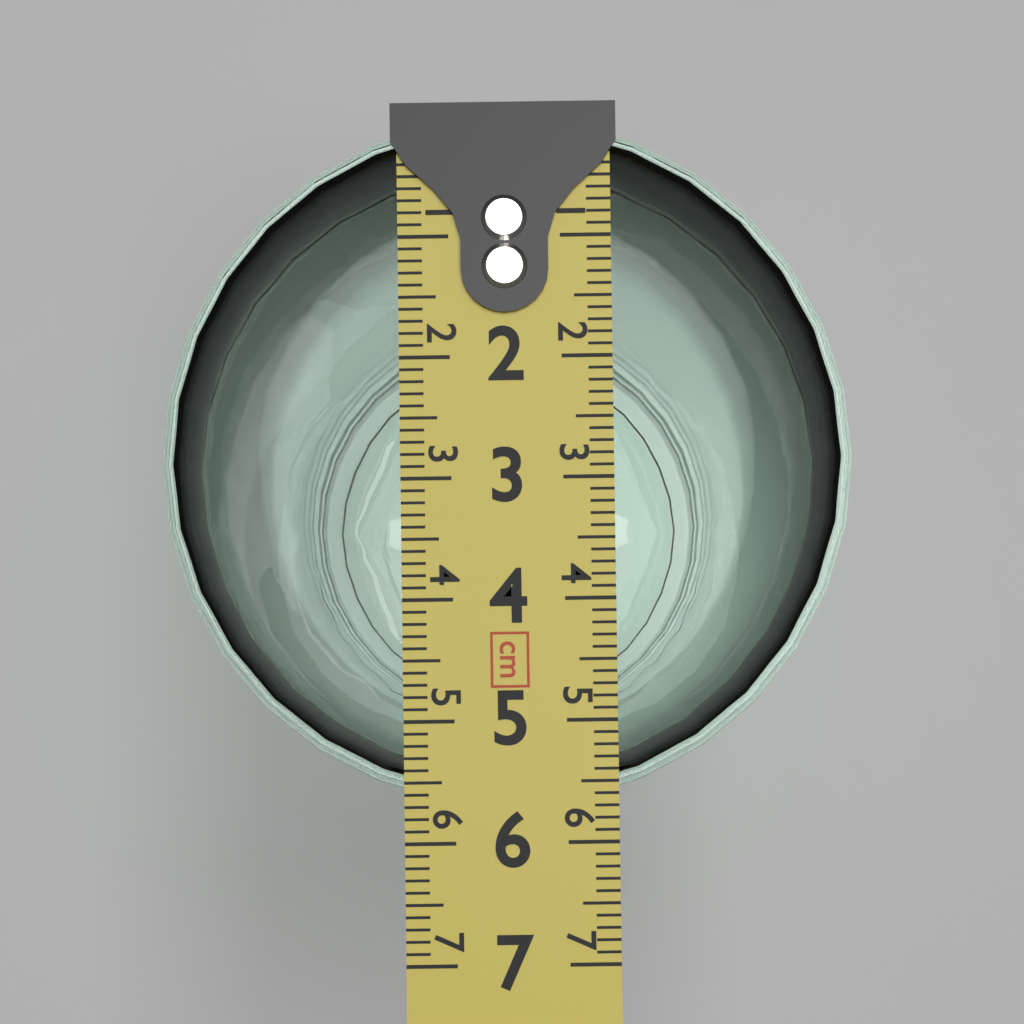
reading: 5.7 cm
